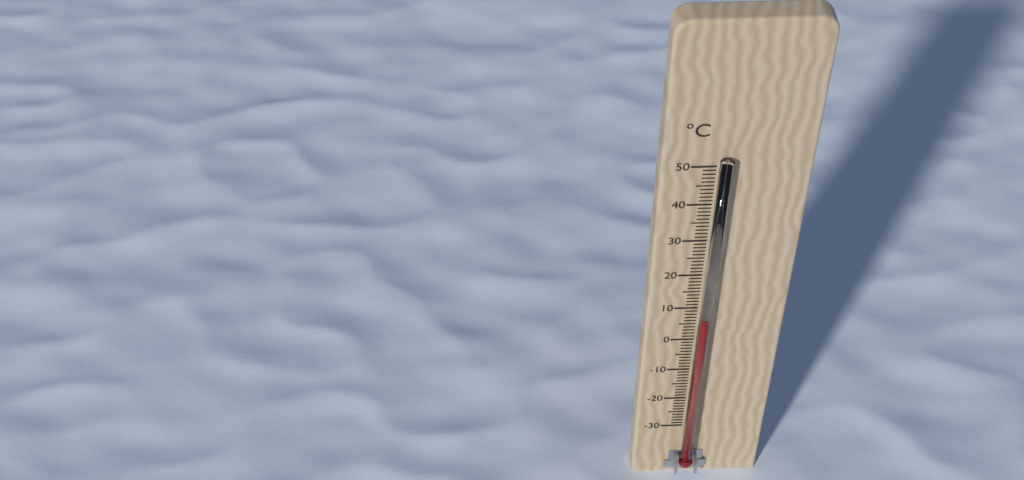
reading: 8 °C
